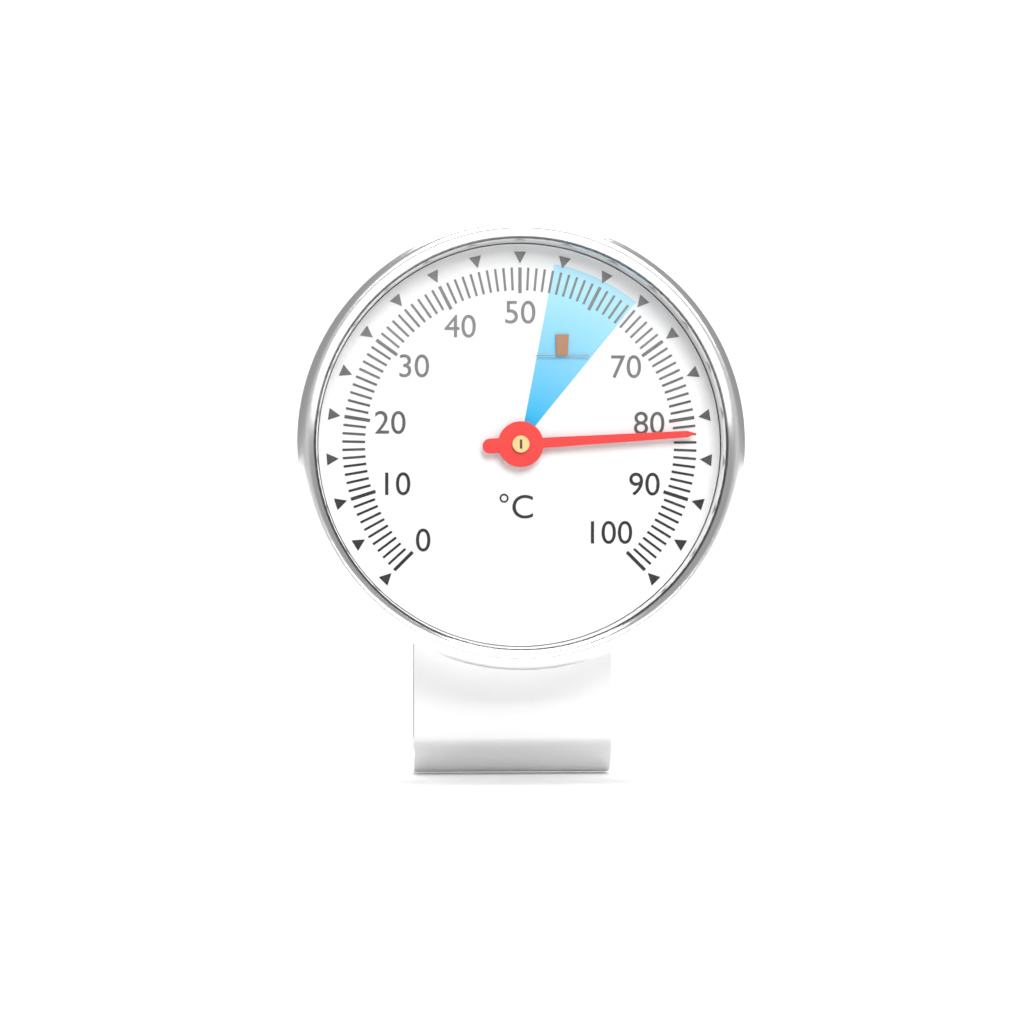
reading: 82 °C
